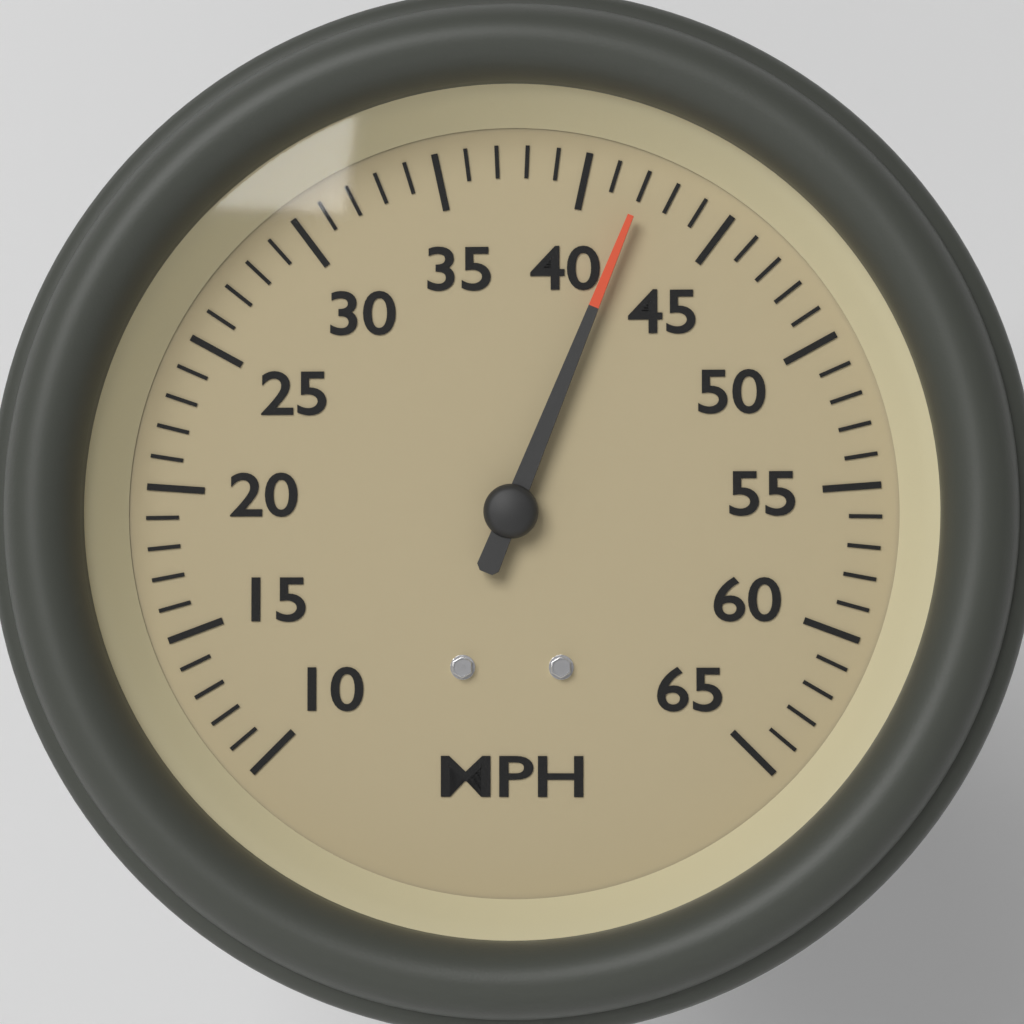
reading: 42 MPH
